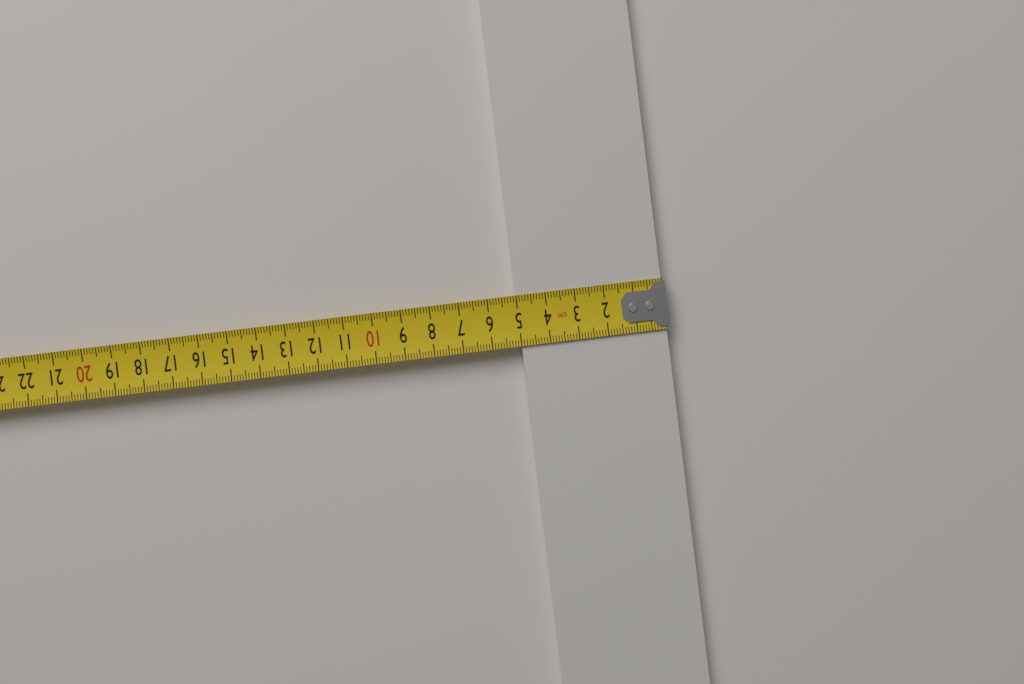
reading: 5.0 cm
